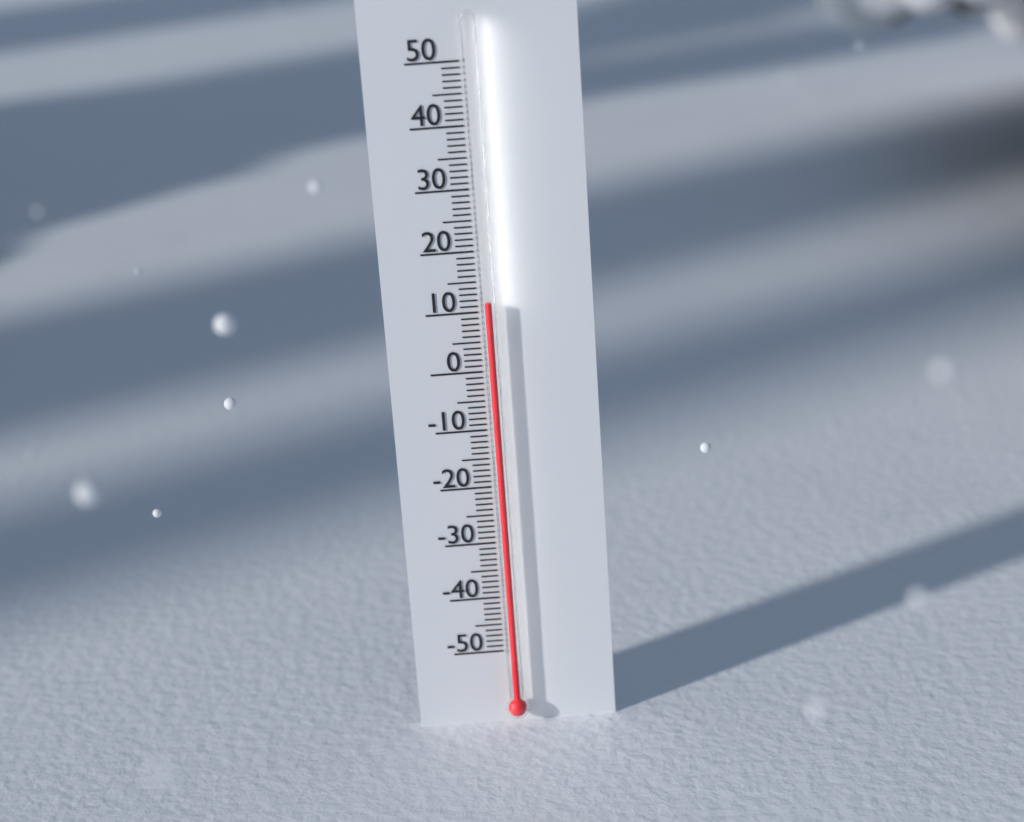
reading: 12 (no unit)
